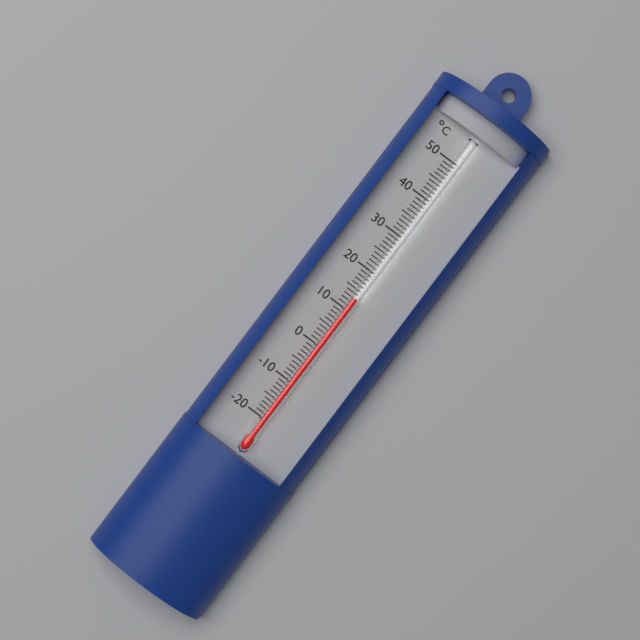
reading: 13 °C
